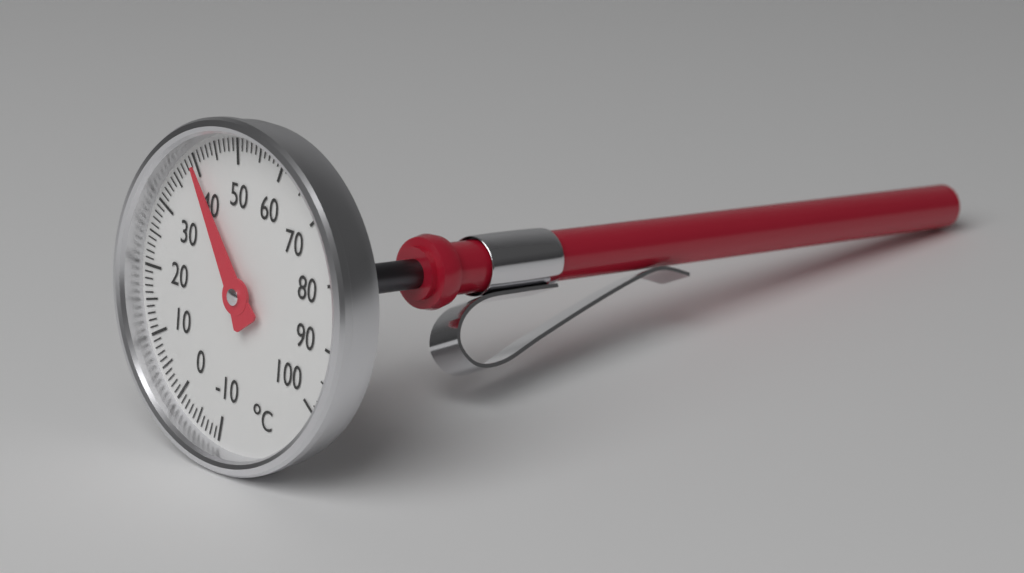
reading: 40 °C
